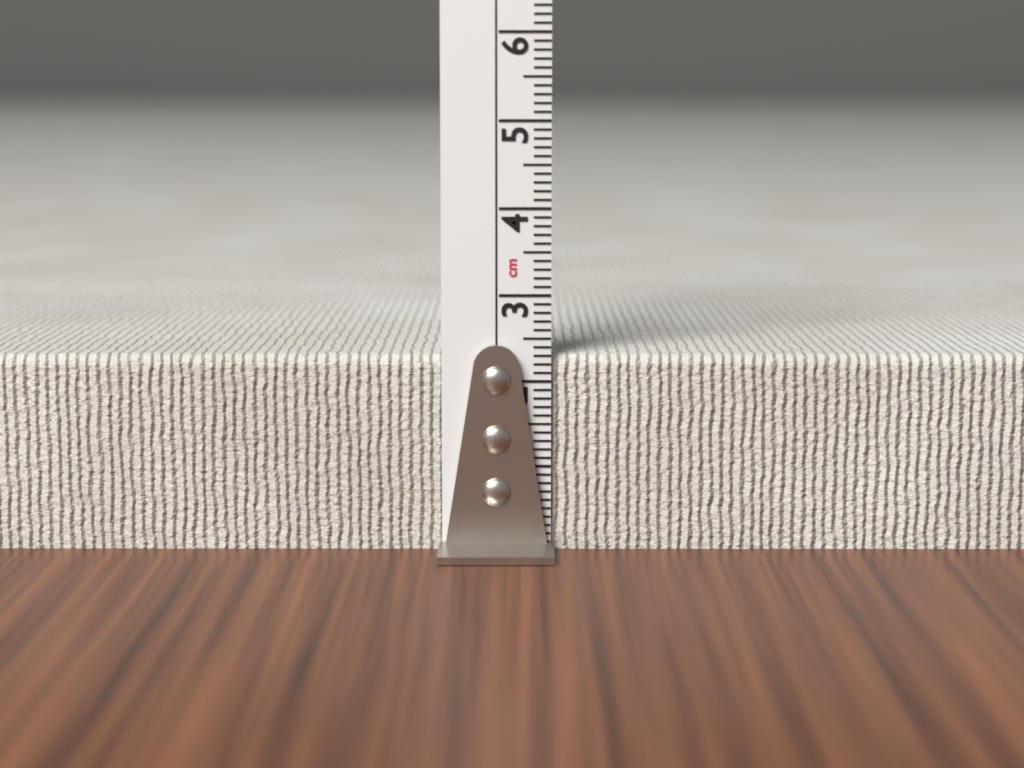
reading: 2.3 cm
